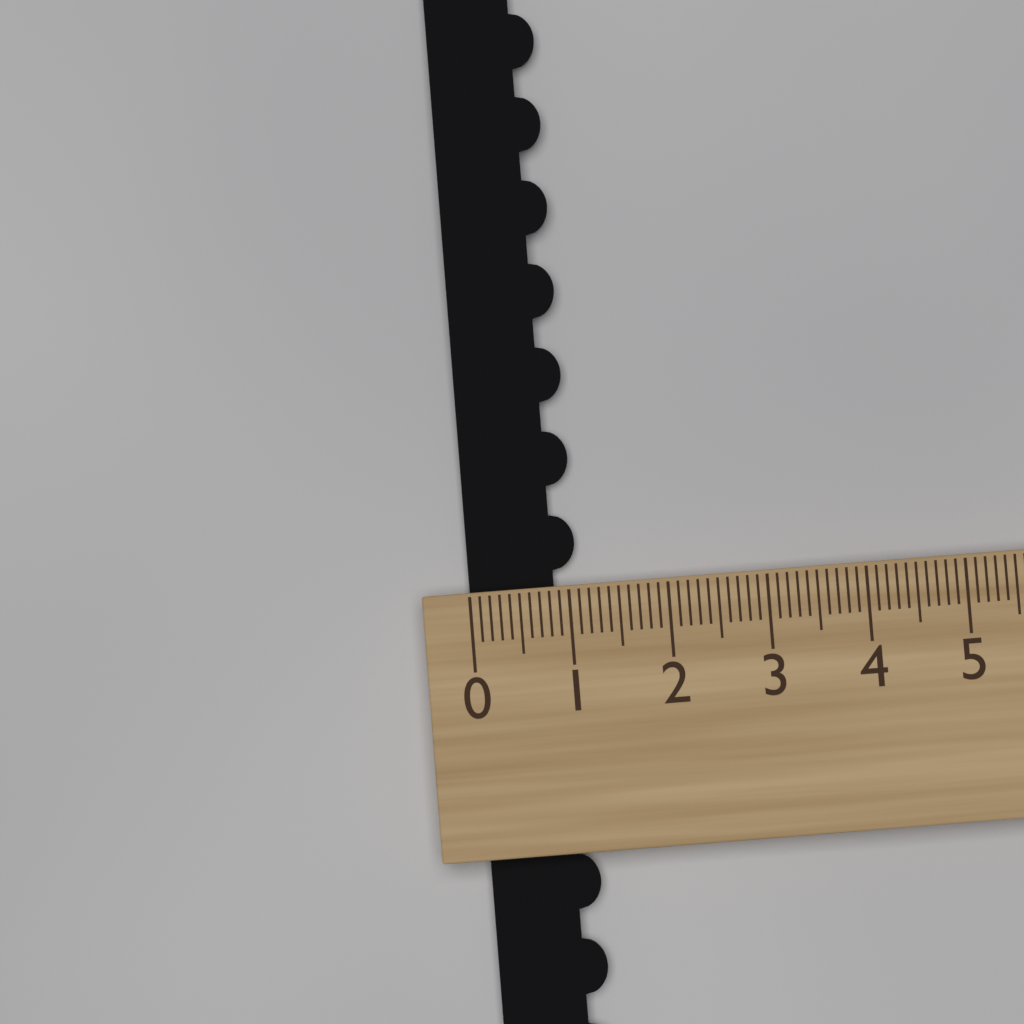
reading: 1.1 (no unit)
